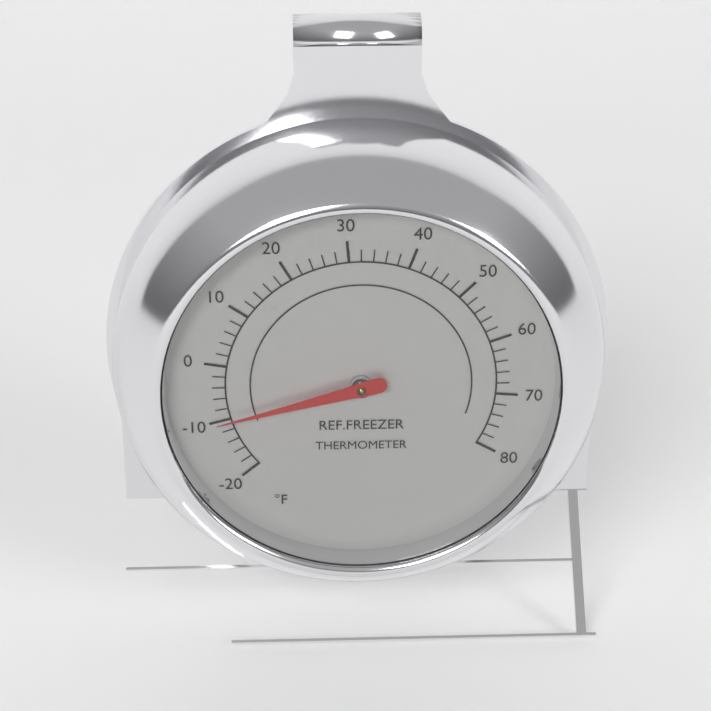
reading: -10 °F
